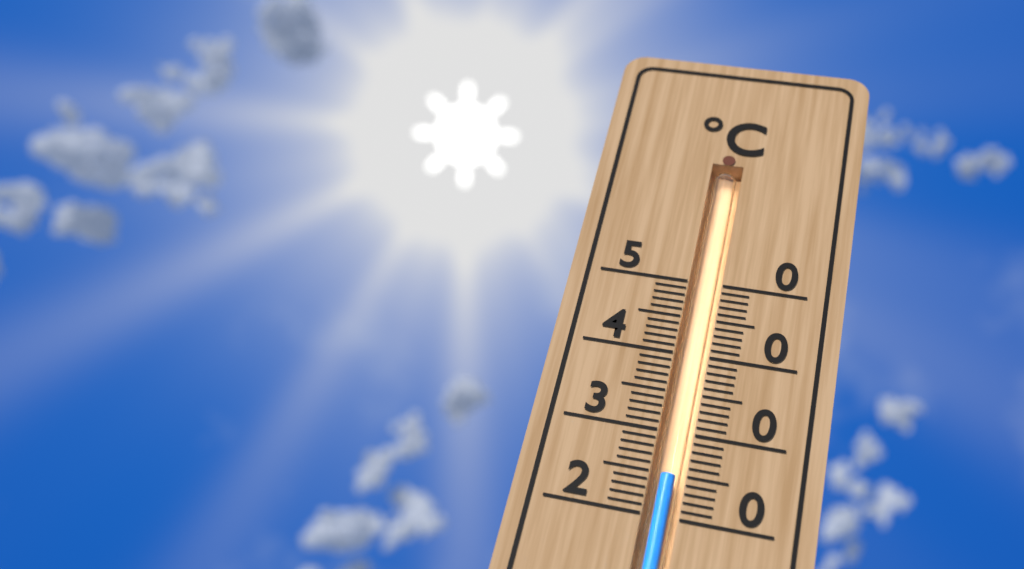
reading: 25 °C
